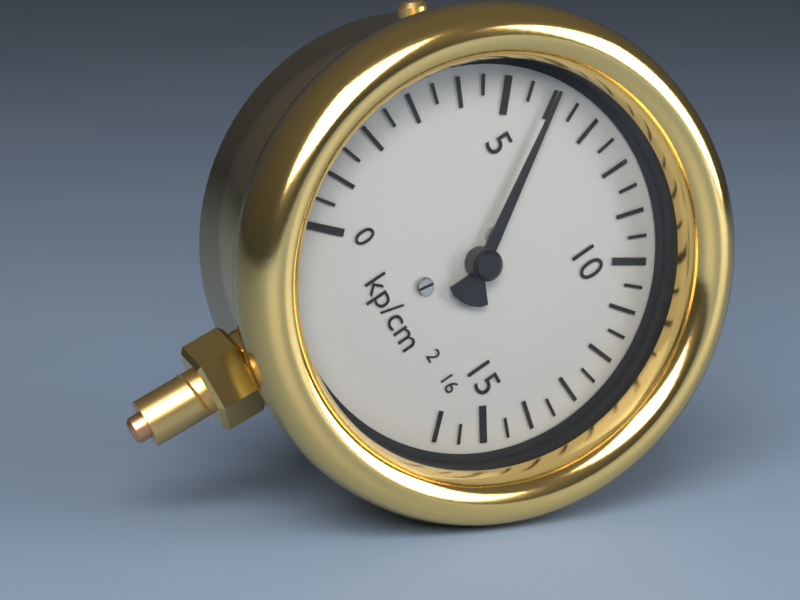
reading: 6.0 kp/cm²
